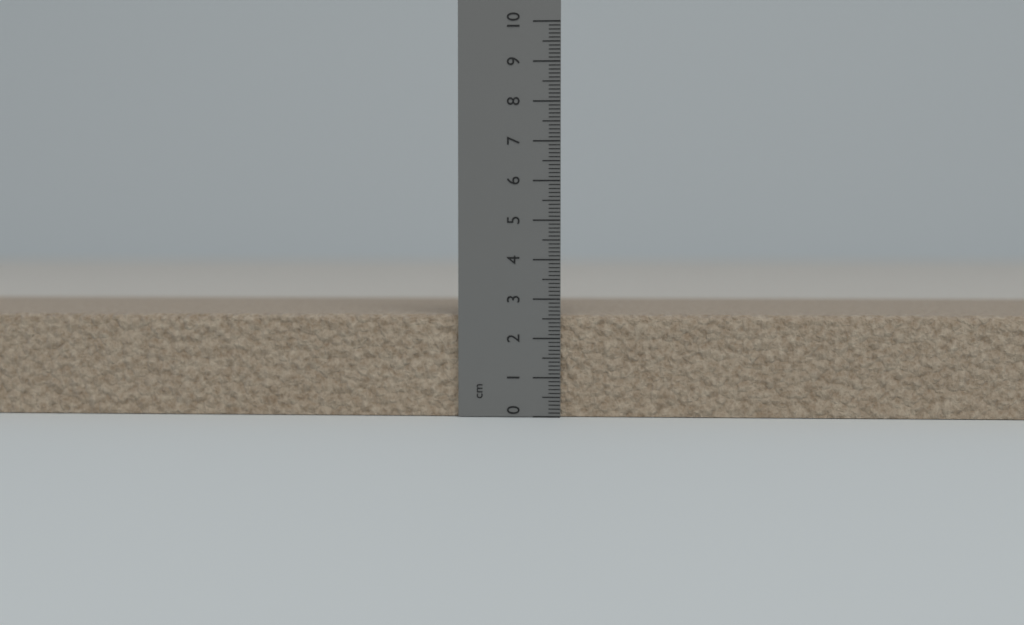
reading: 2.6 cm
